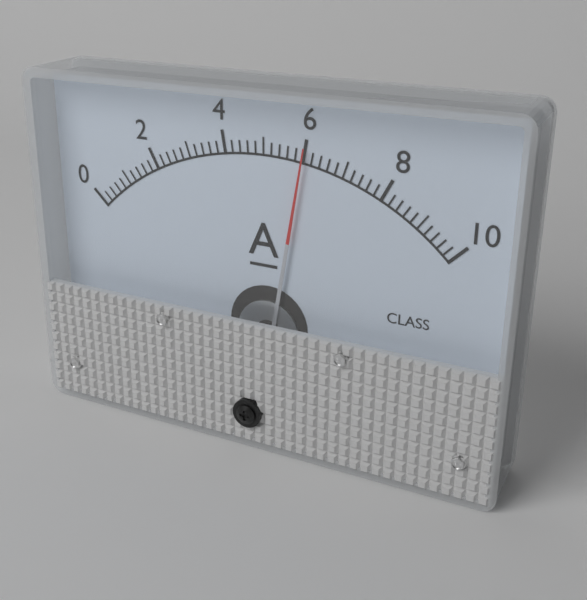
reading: 6.0 A
